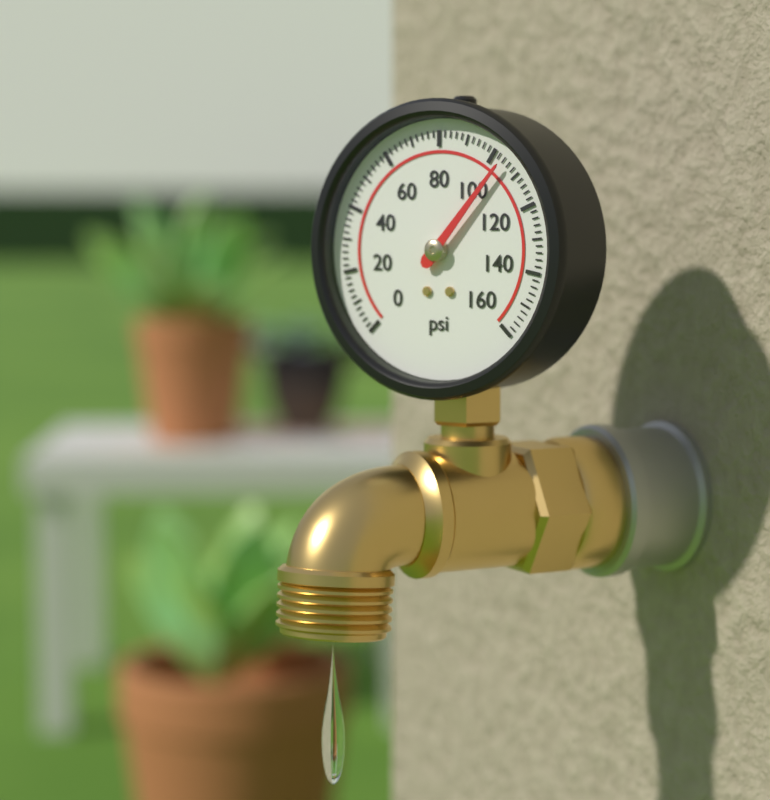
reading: 104 psi
